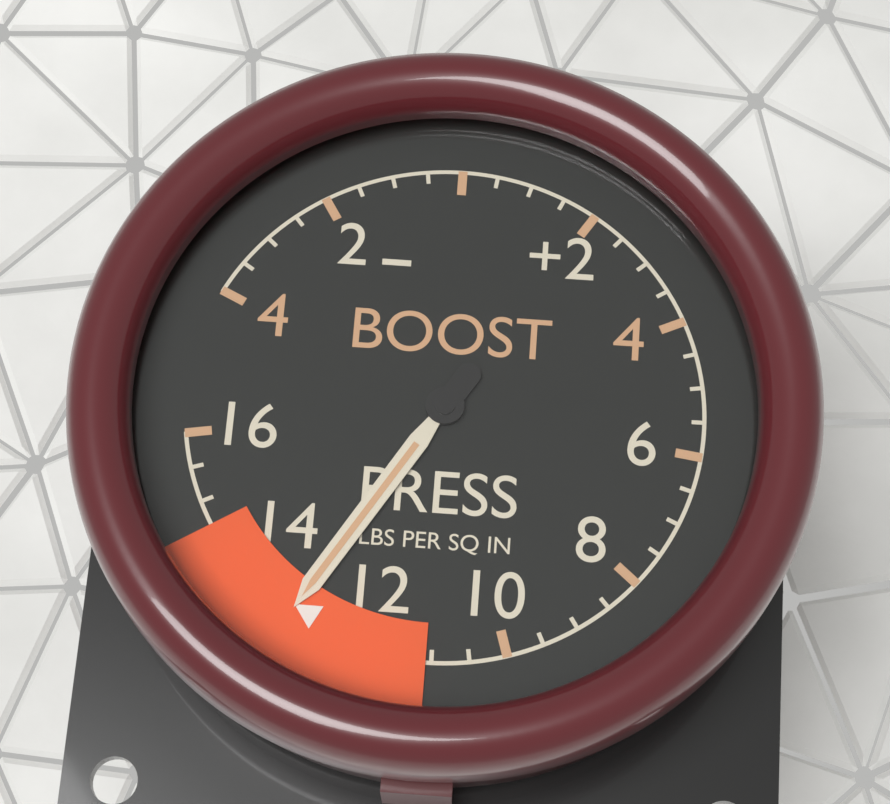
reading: 13.0 psi
